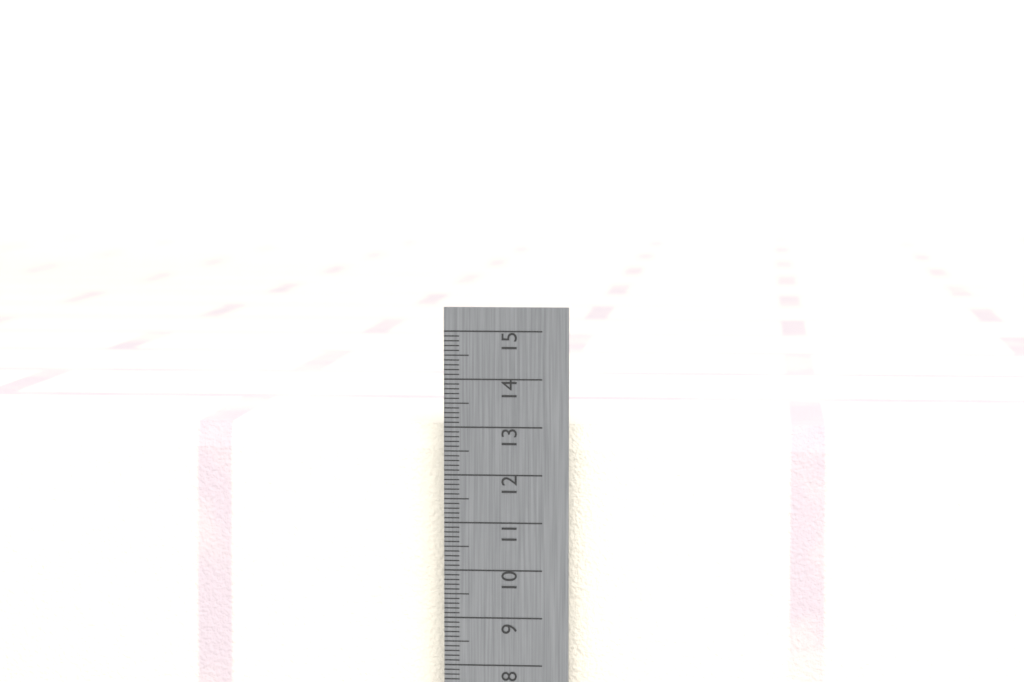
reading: 13.0 cm
